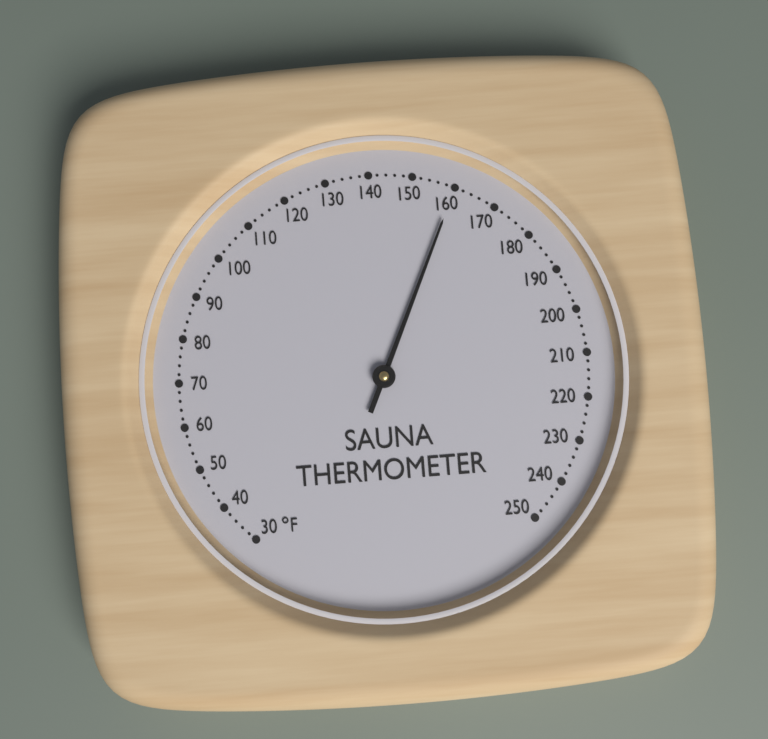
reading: 160 °F
